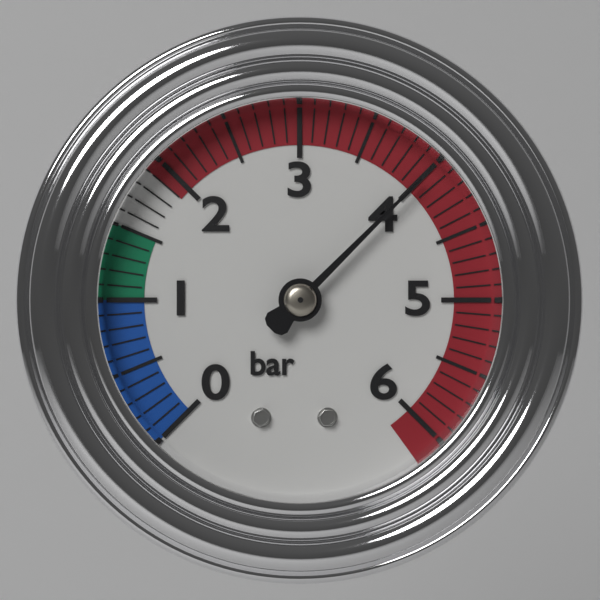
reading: 4.0 bar
